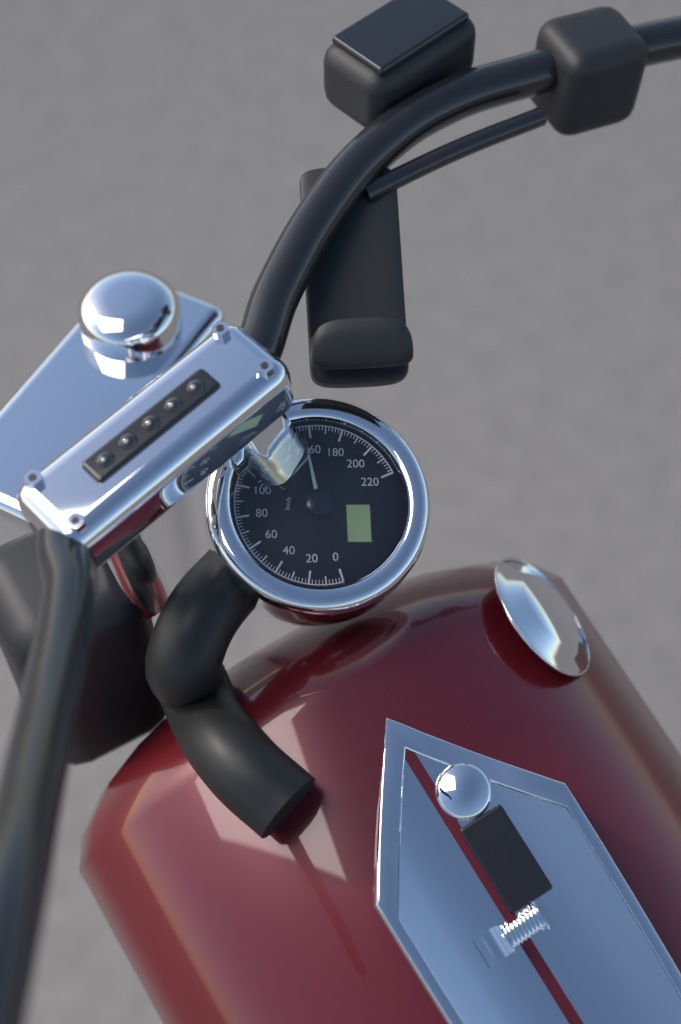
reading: 156 km/h
